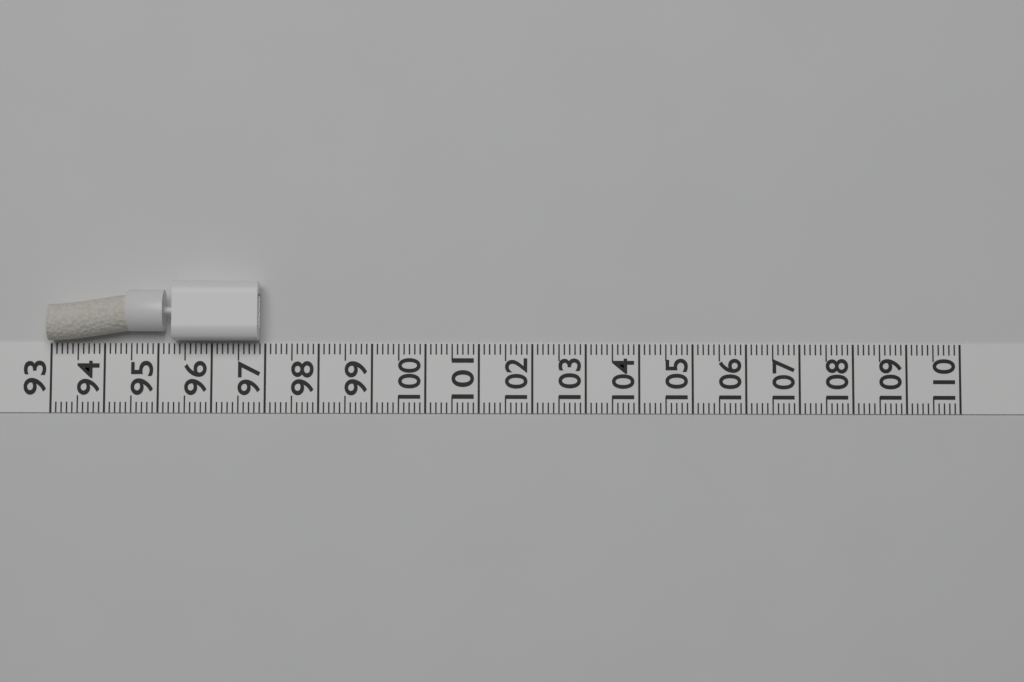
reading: 96.9 (no unit)
